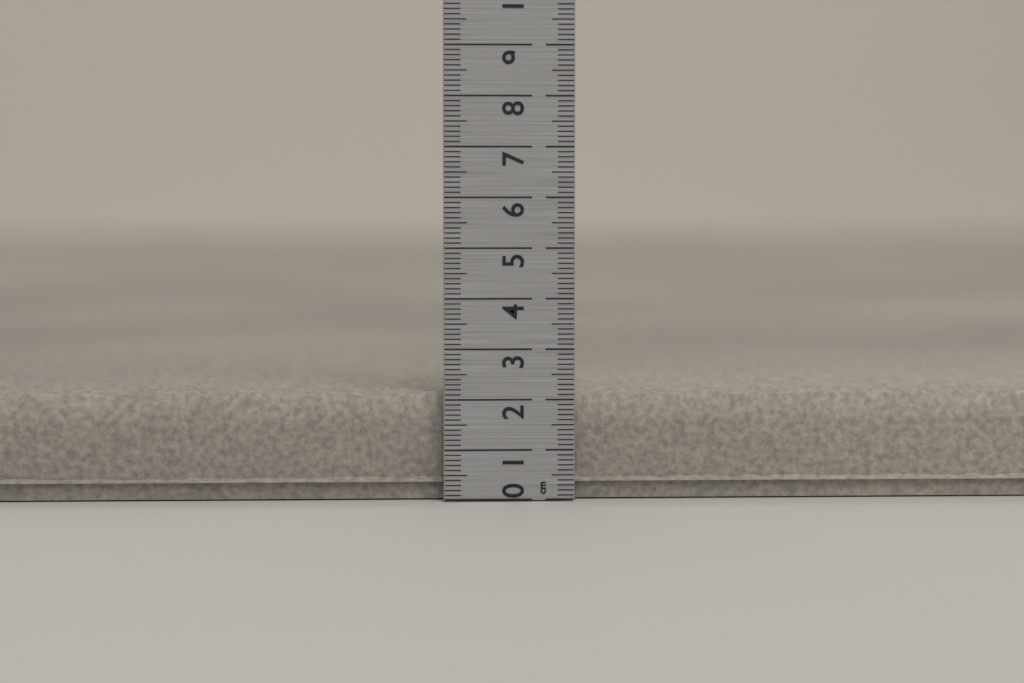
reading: 2.2 cm
